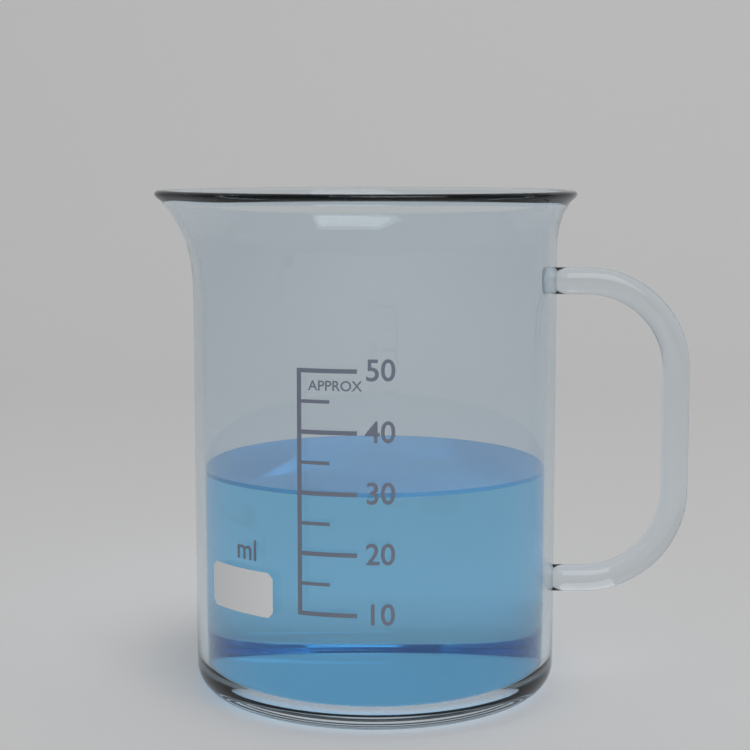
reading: 30 ml
